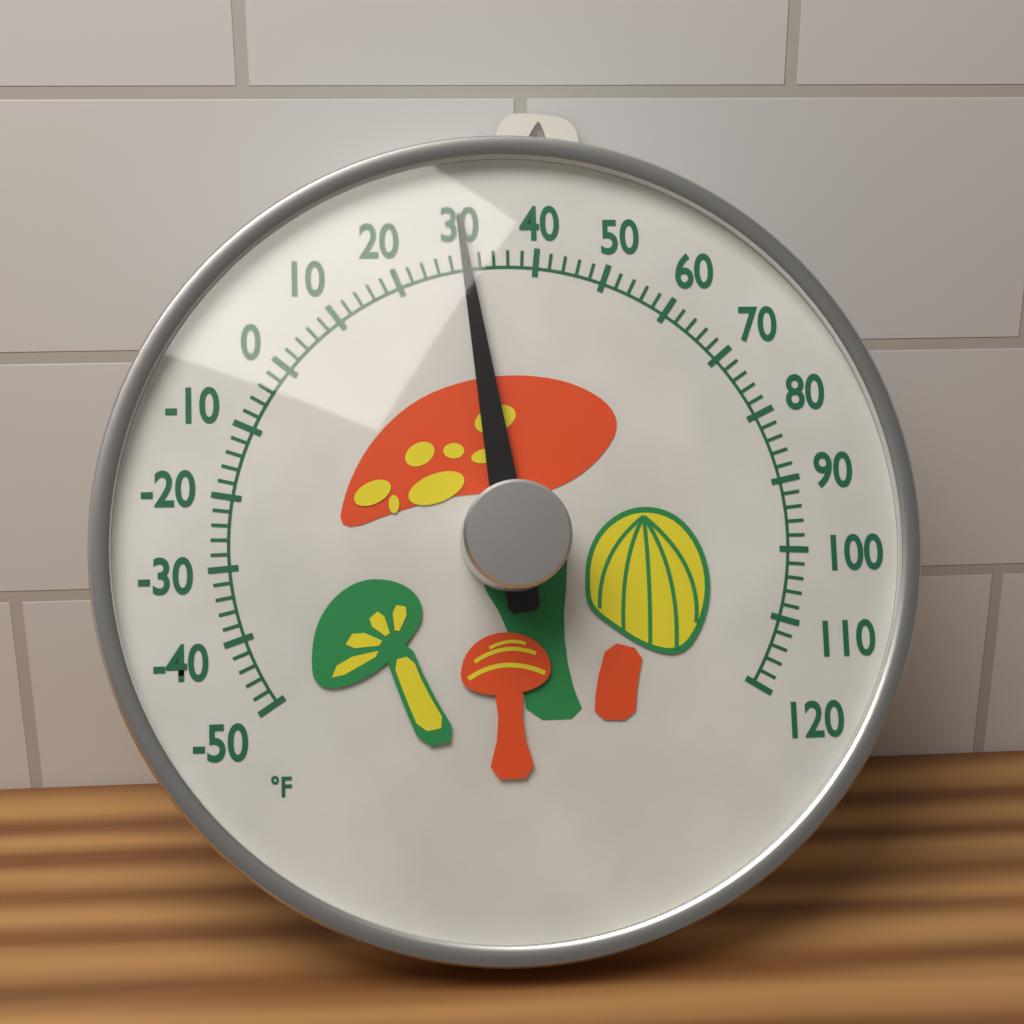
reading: 30 °F
